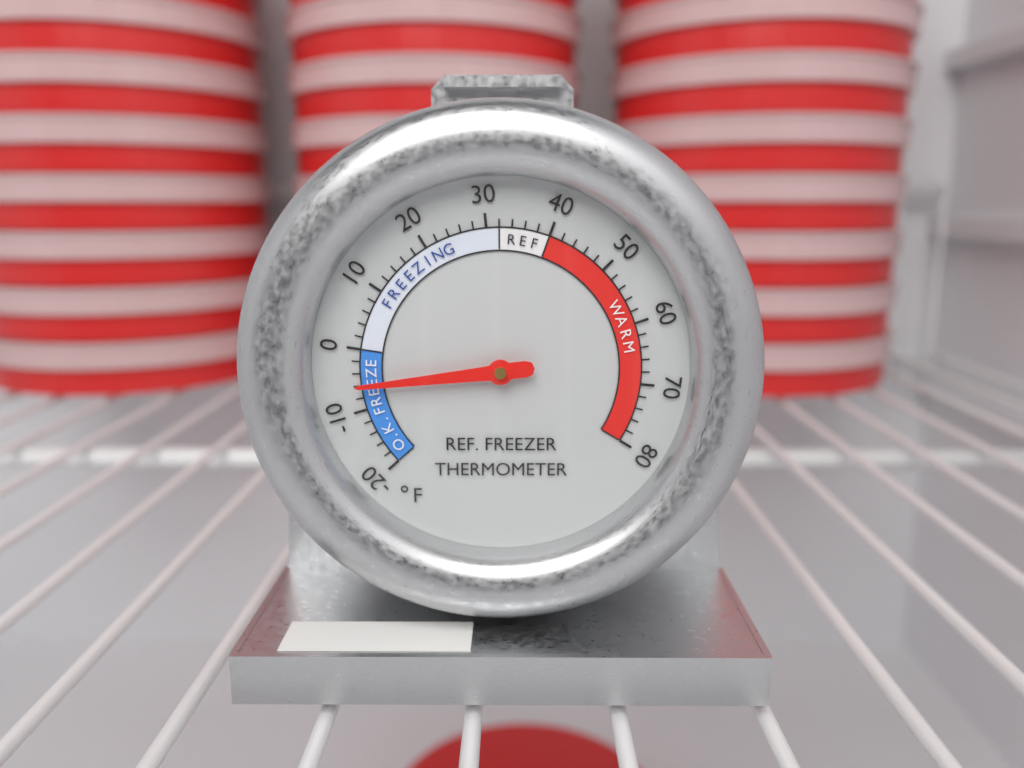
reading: -6 °F
